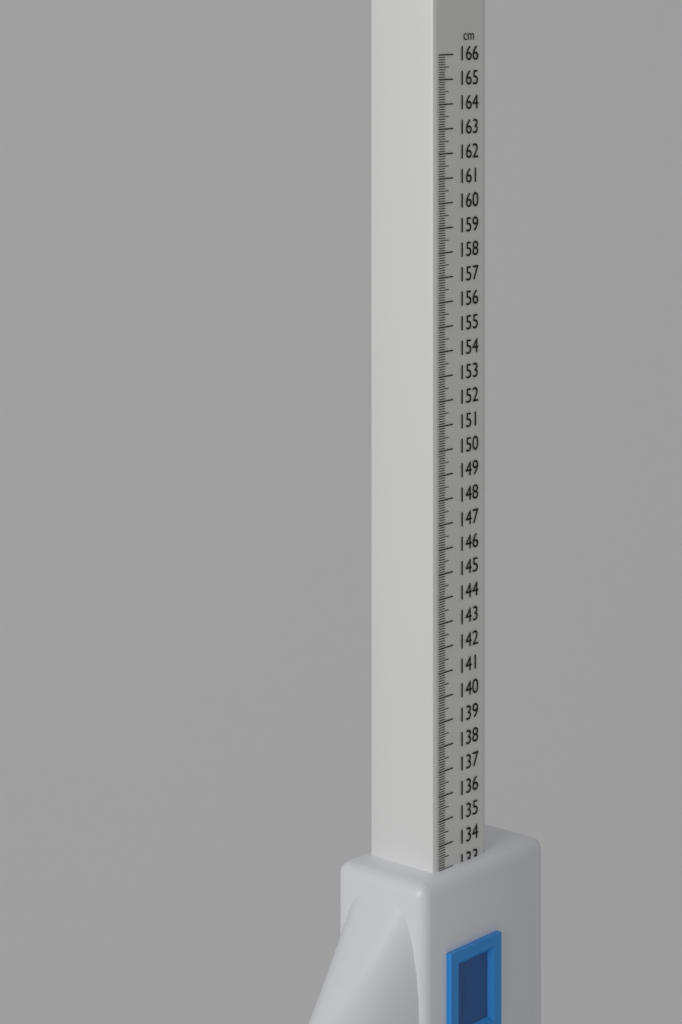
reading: 133.0 cm
